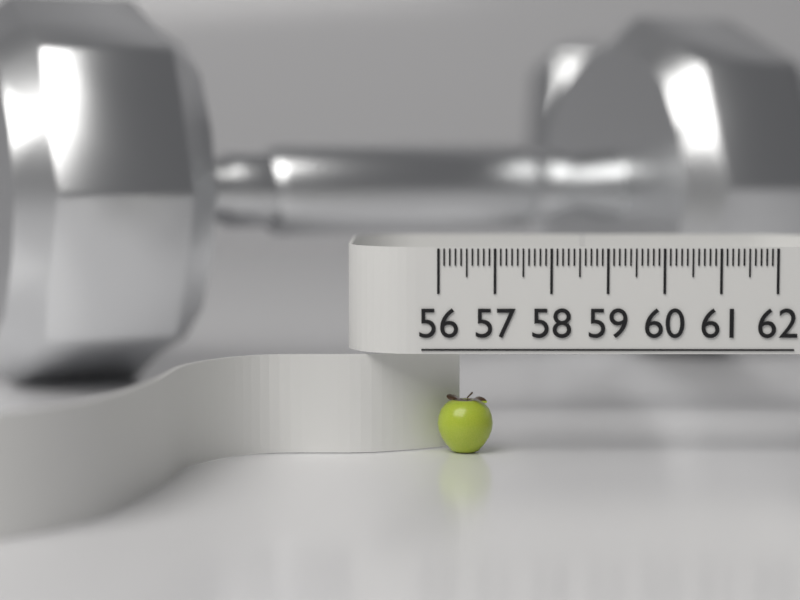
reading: 57.0 (no unit)
